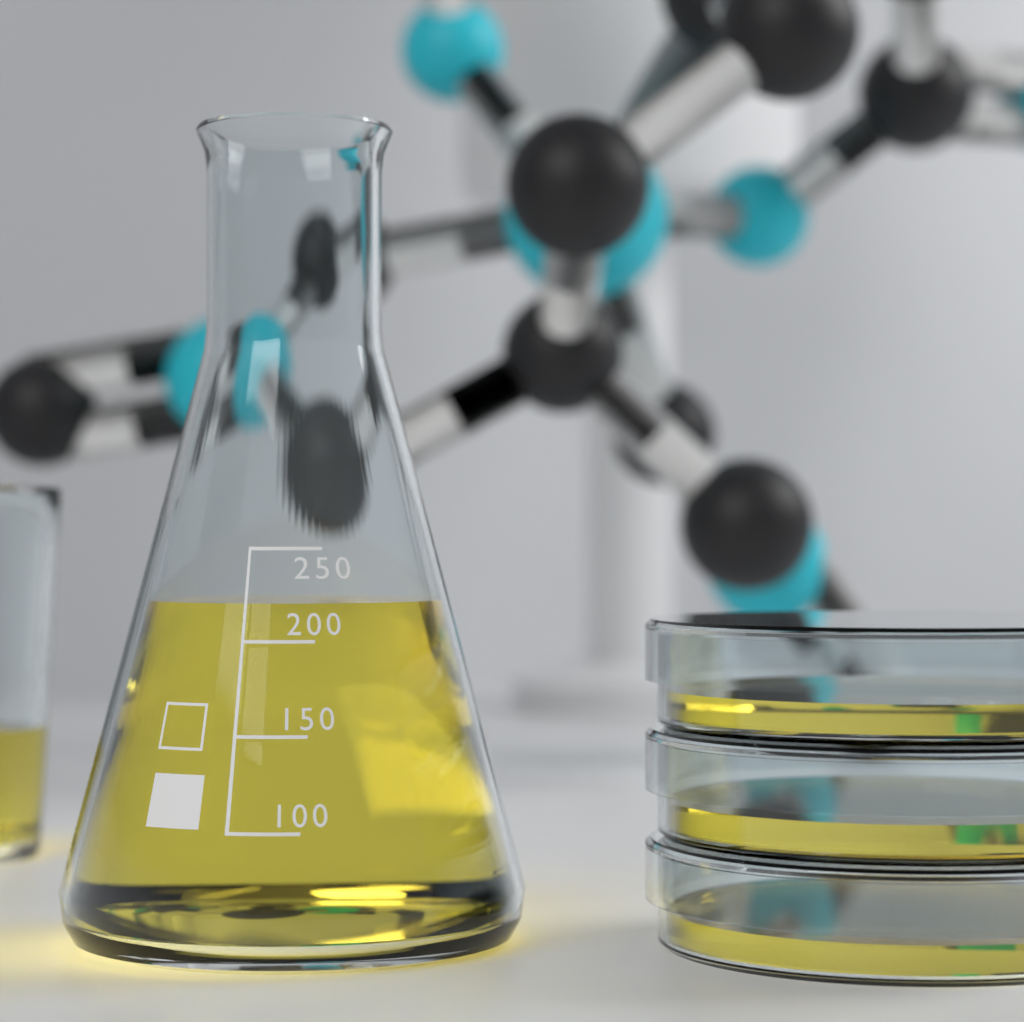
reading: 220 (no unit)
